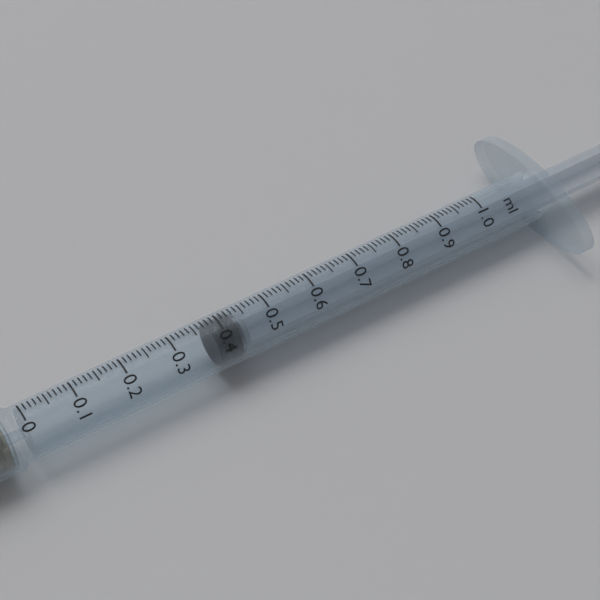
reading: 0.38 ml
